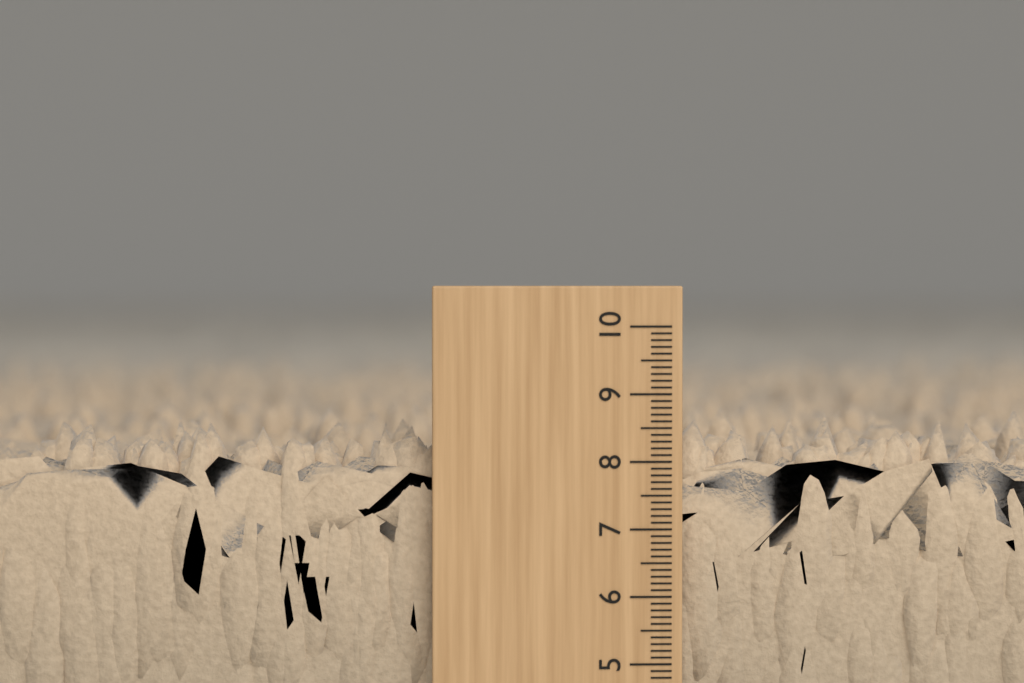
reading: 8.7 (no unit)
